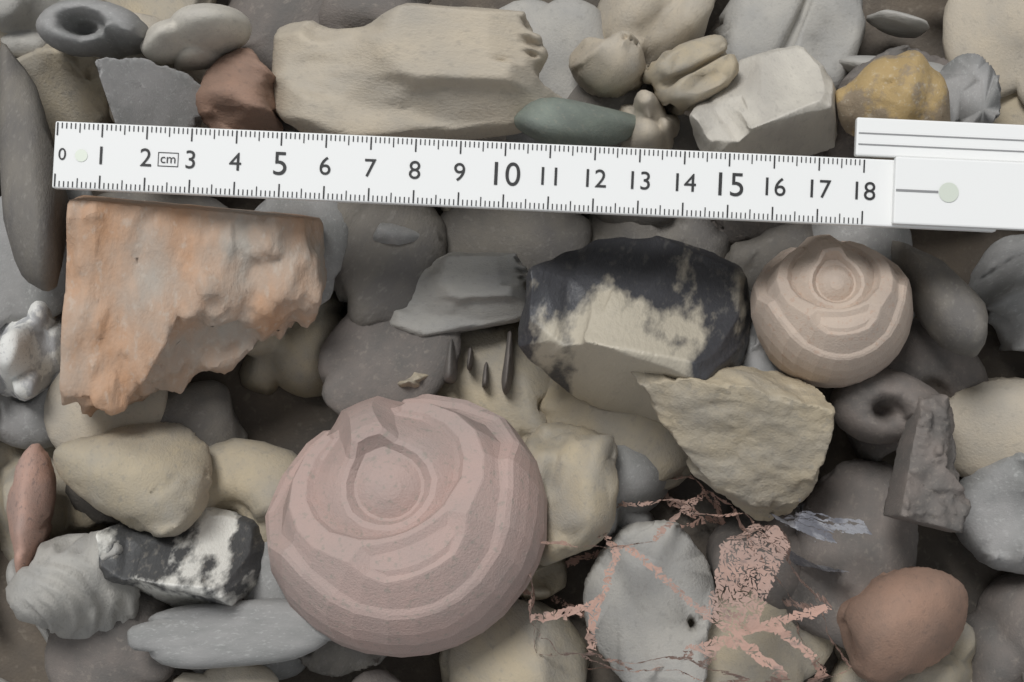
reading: 5.9 cm
